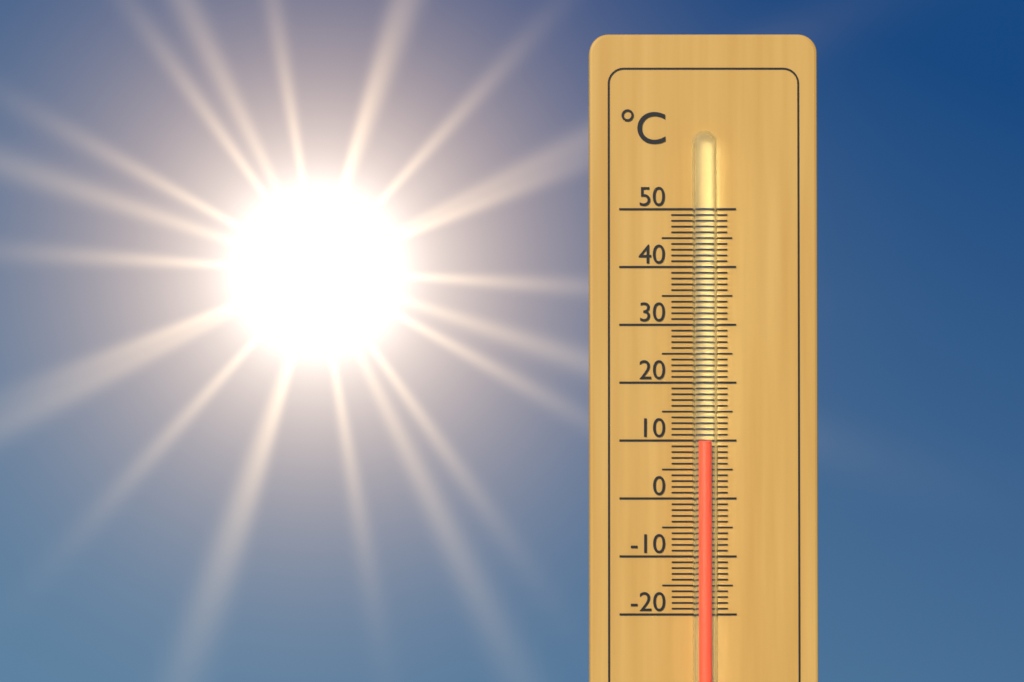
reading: 10 °C
